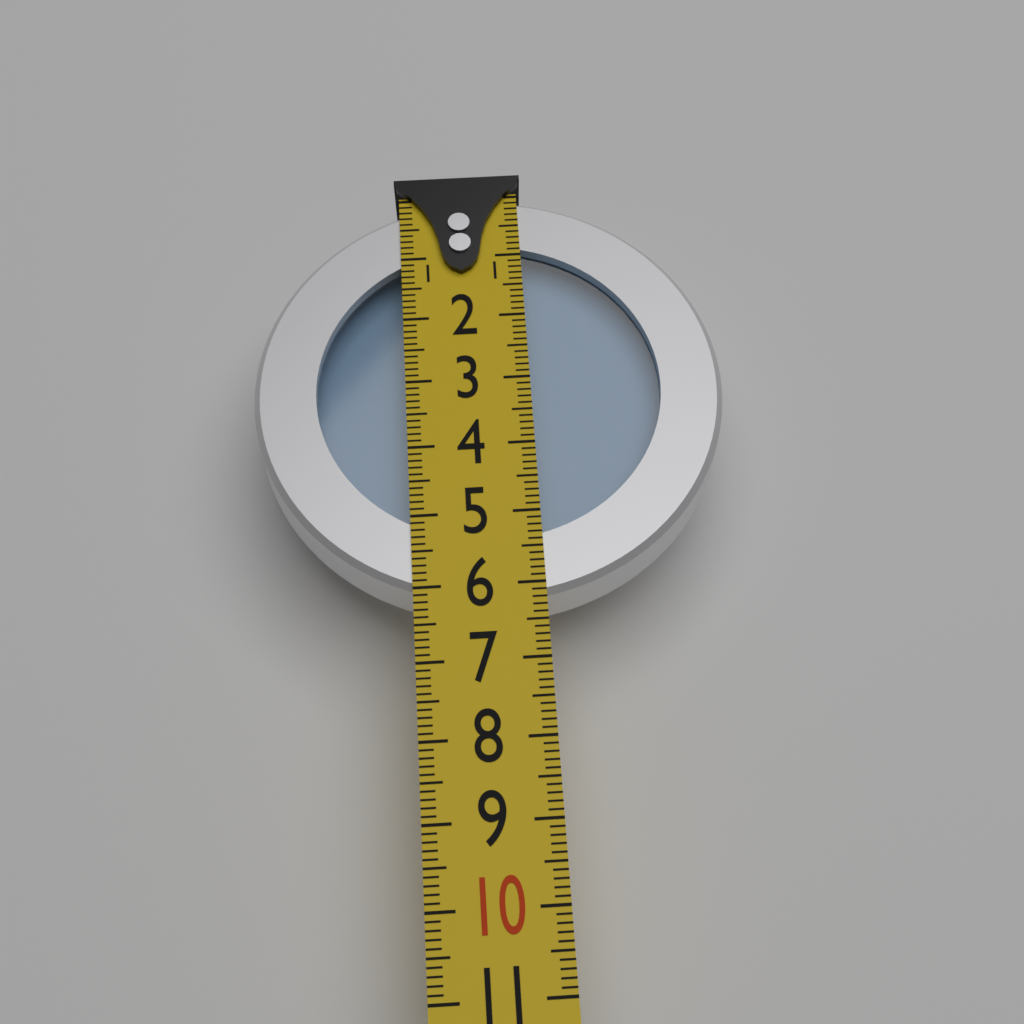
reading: 6.2 (no unit)
